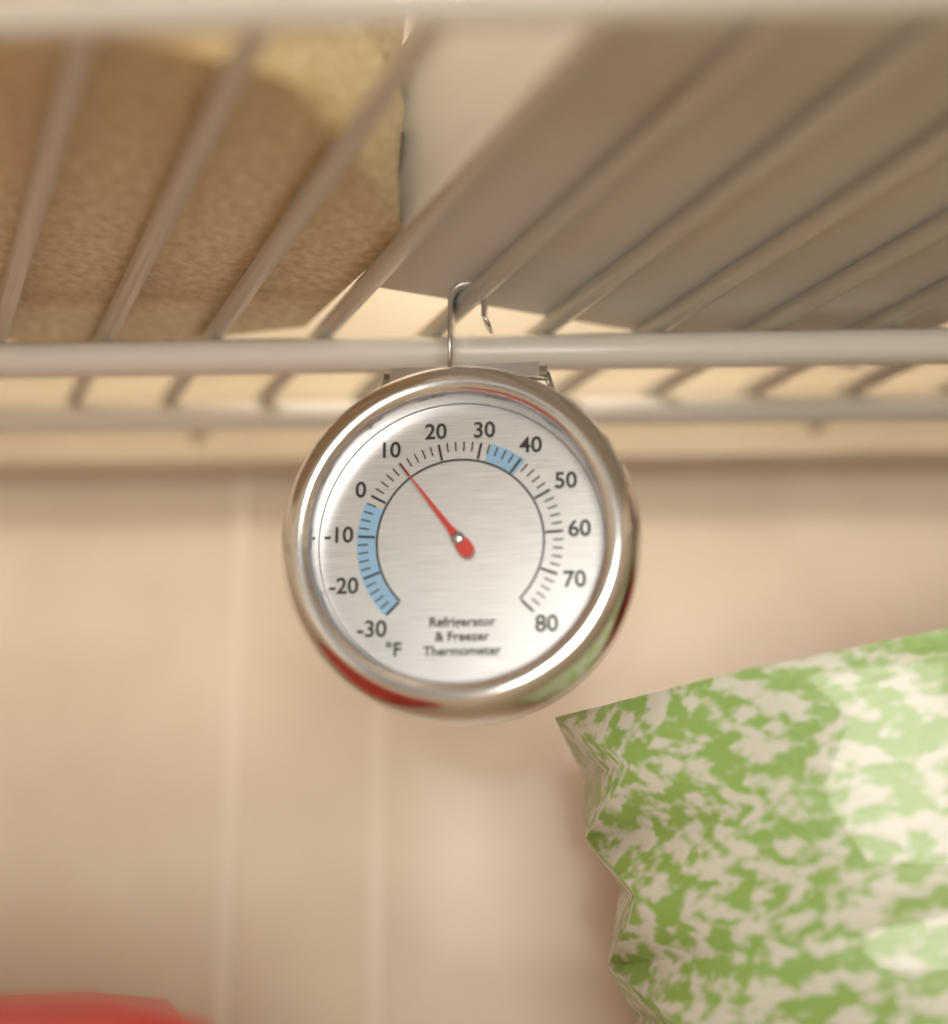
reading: 10 °F
